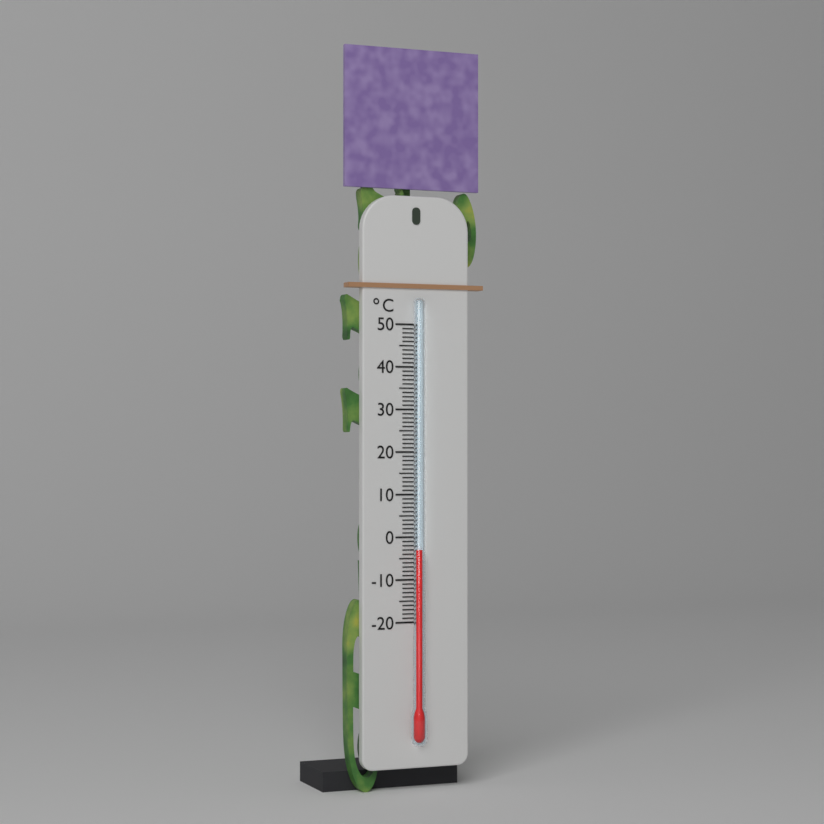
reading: -3 °C
